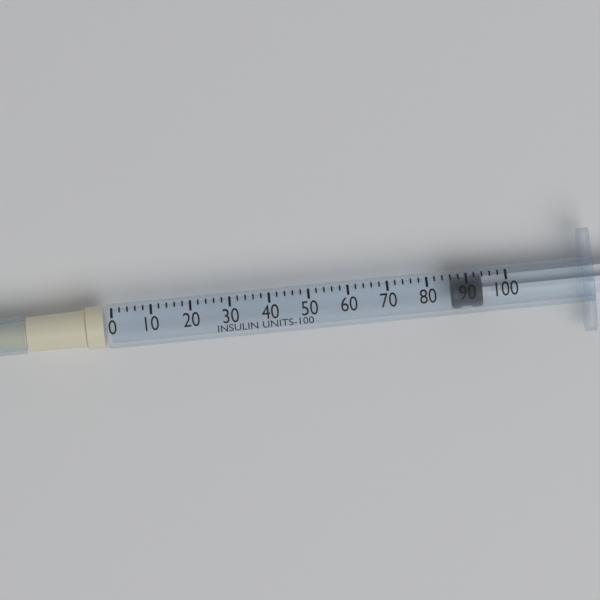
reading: 86 units
